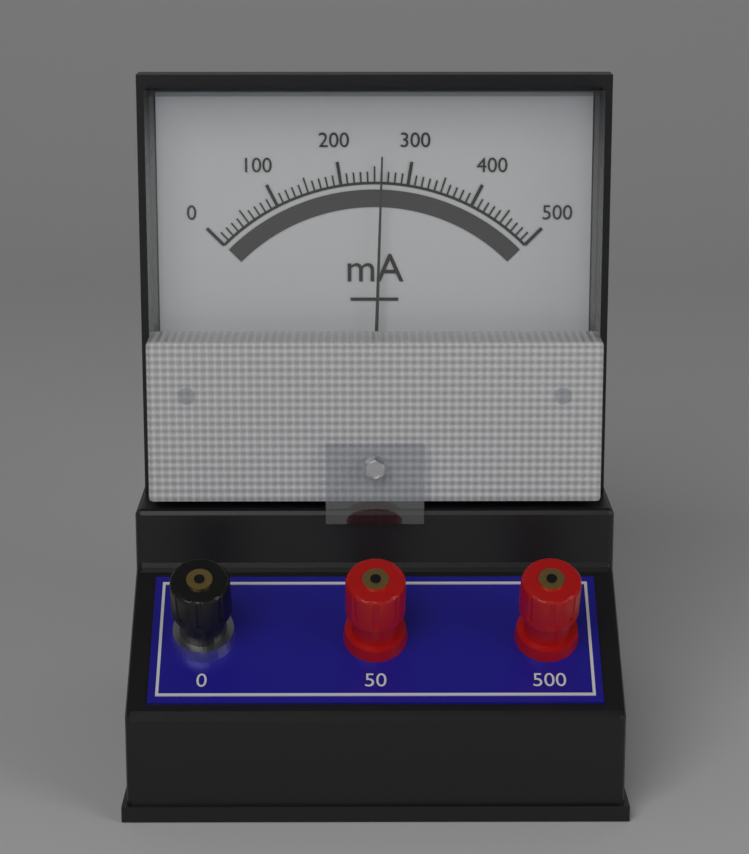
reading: 260 mA
